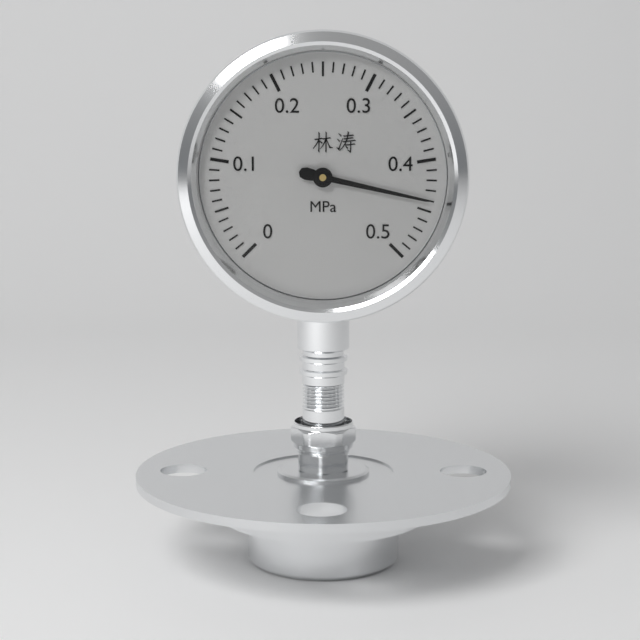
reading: 0.44 MPa
